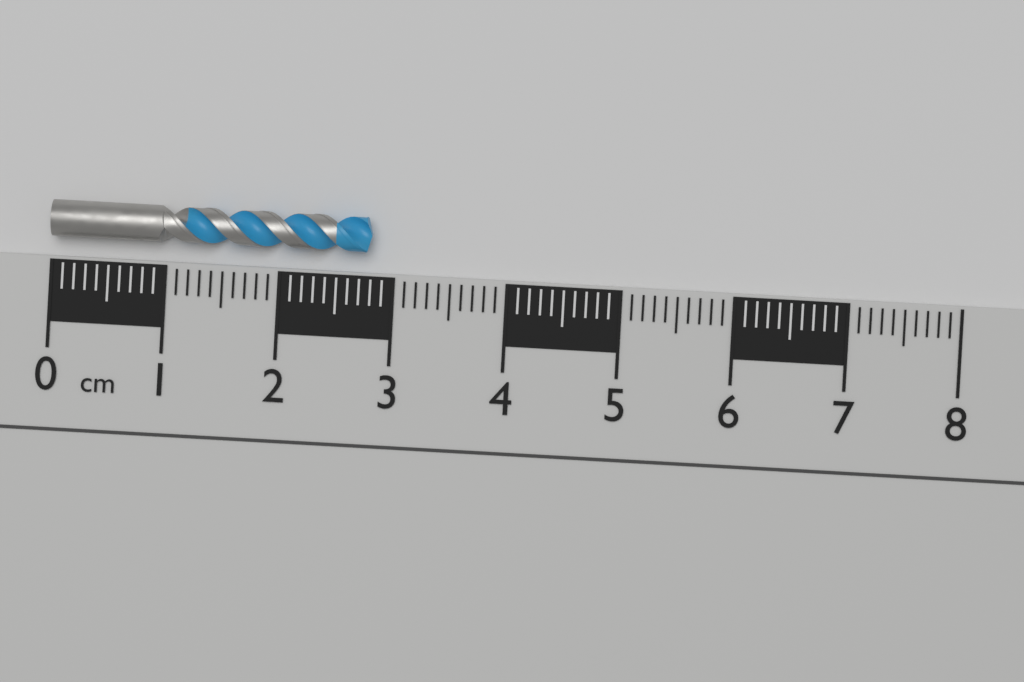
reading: 2.8 cm
